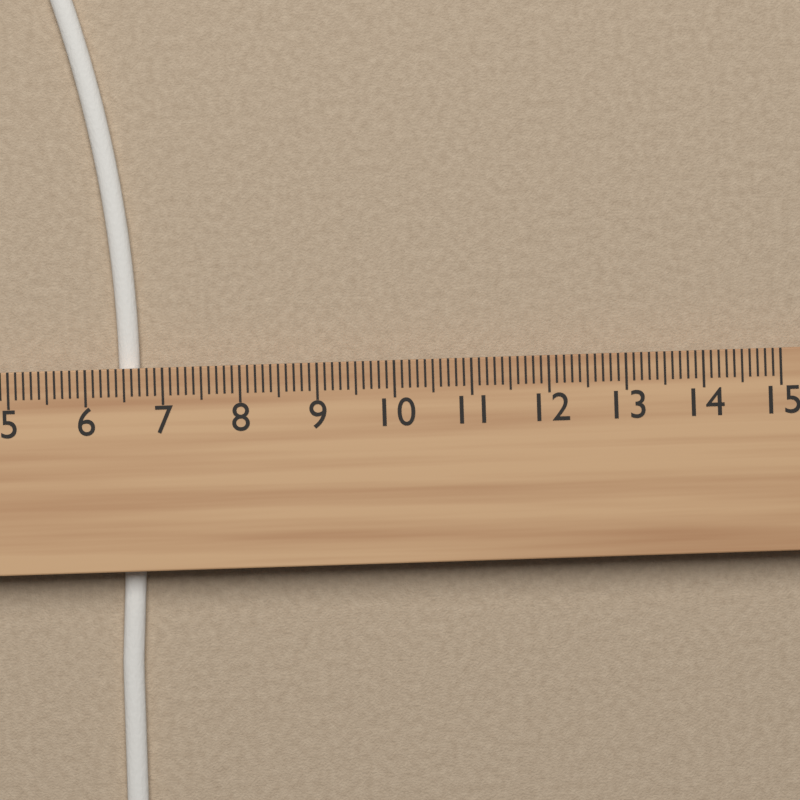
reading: 6.7 cm
